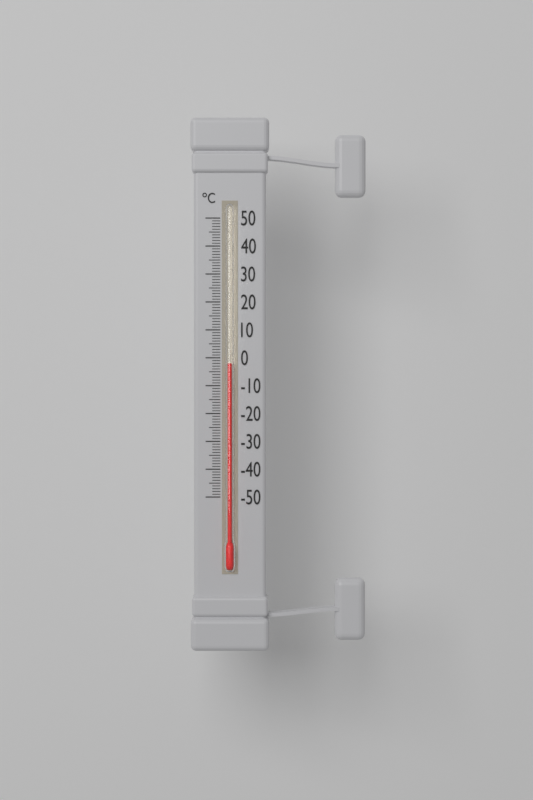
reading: -2 °C
